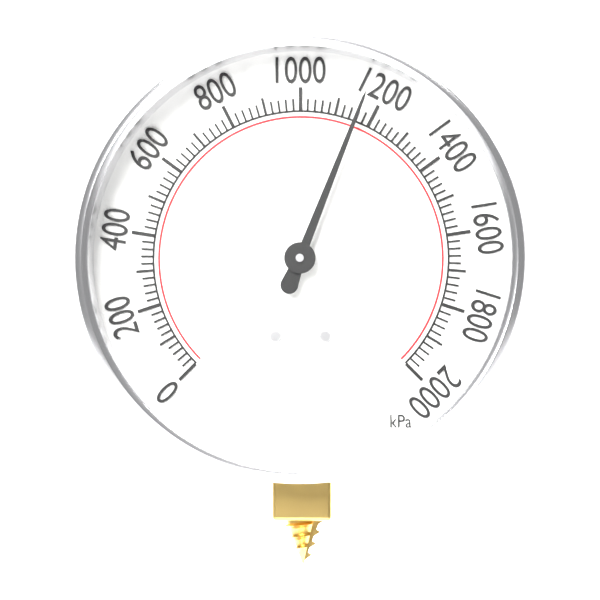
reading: 1160 kPa
